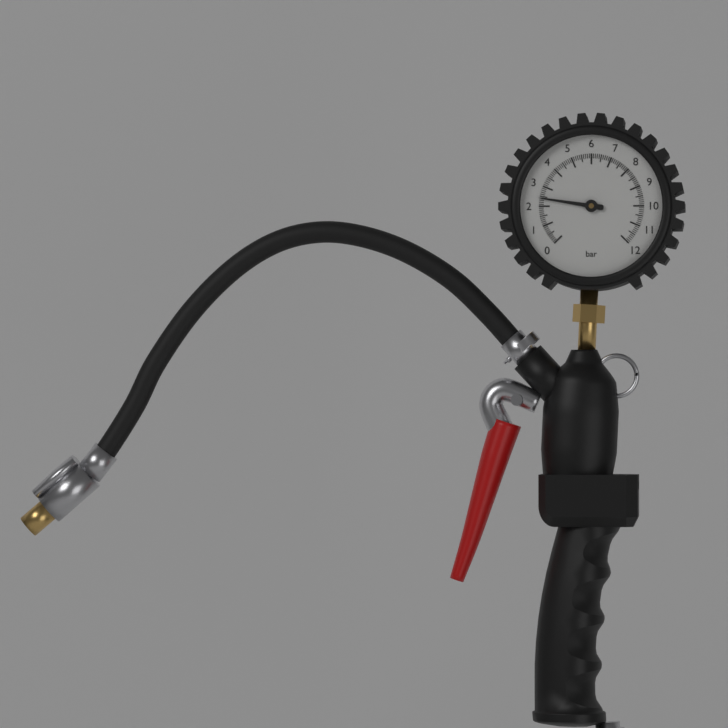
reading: 2.4 bar
